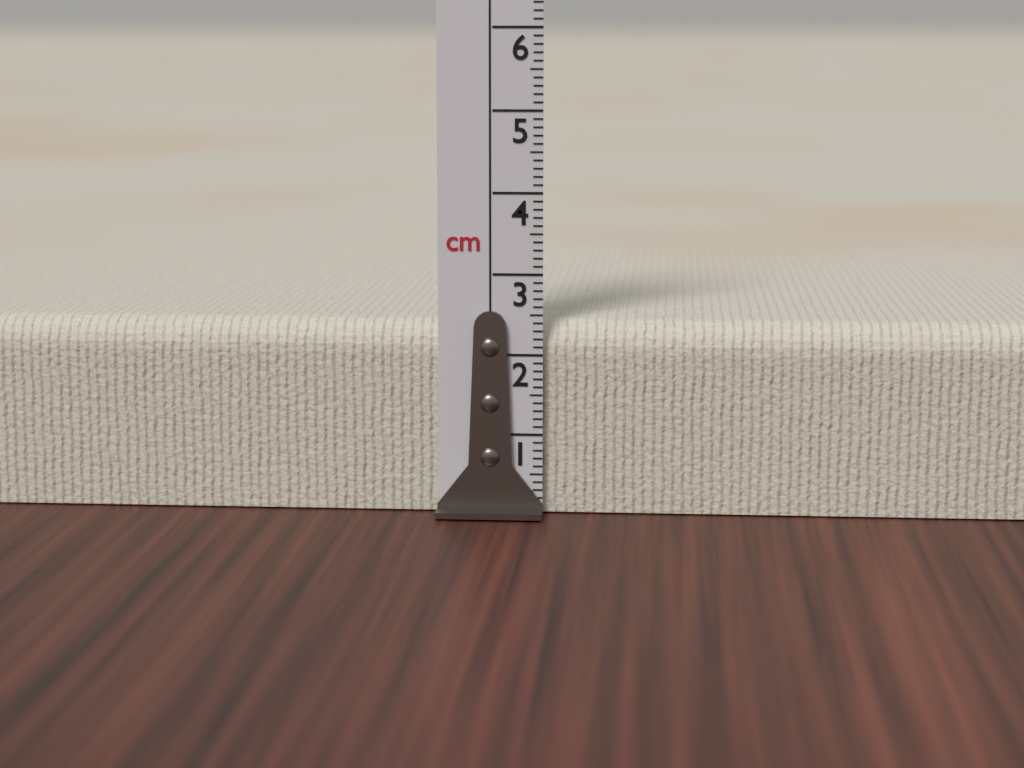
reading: 2.4 cm
